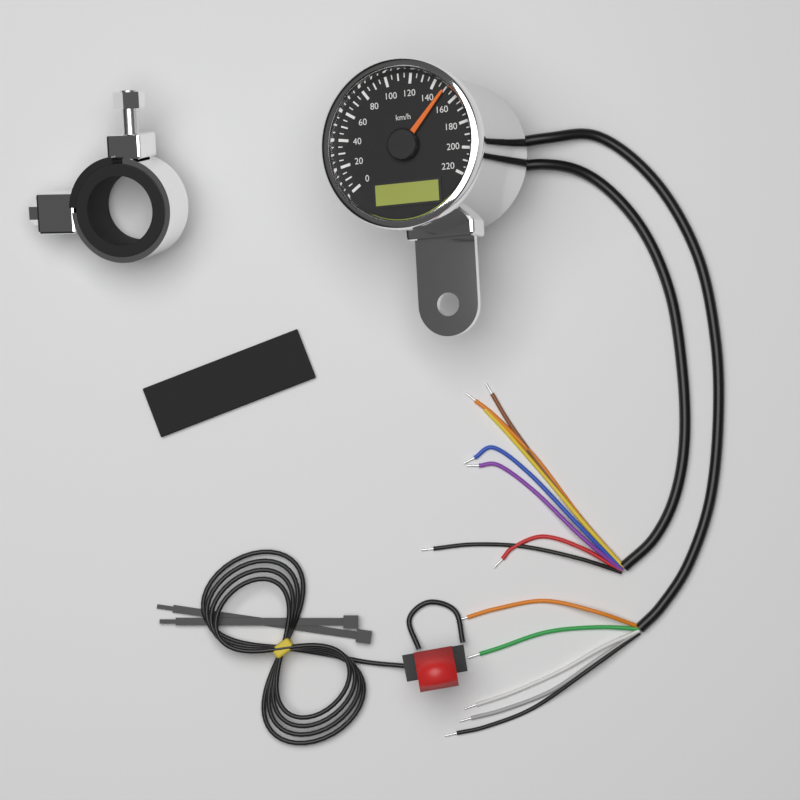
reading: 150 km/h
